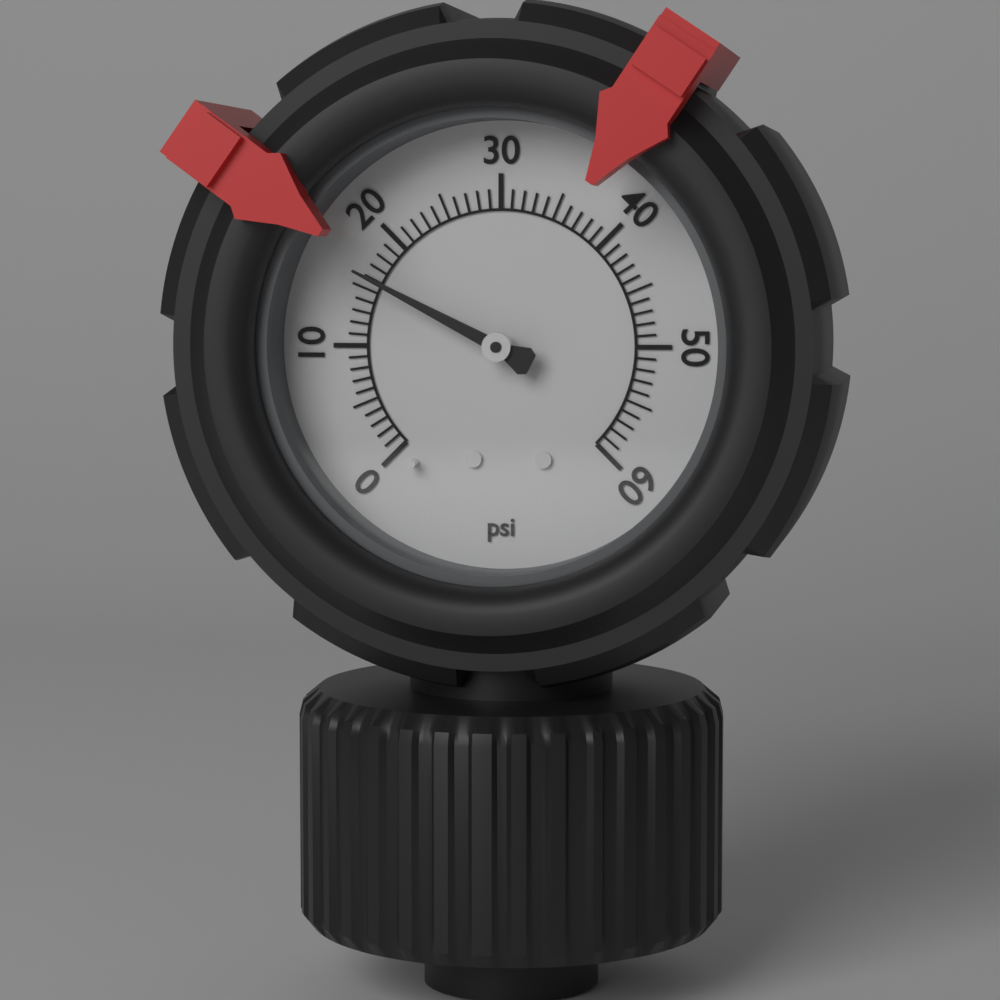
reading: 16 psi
